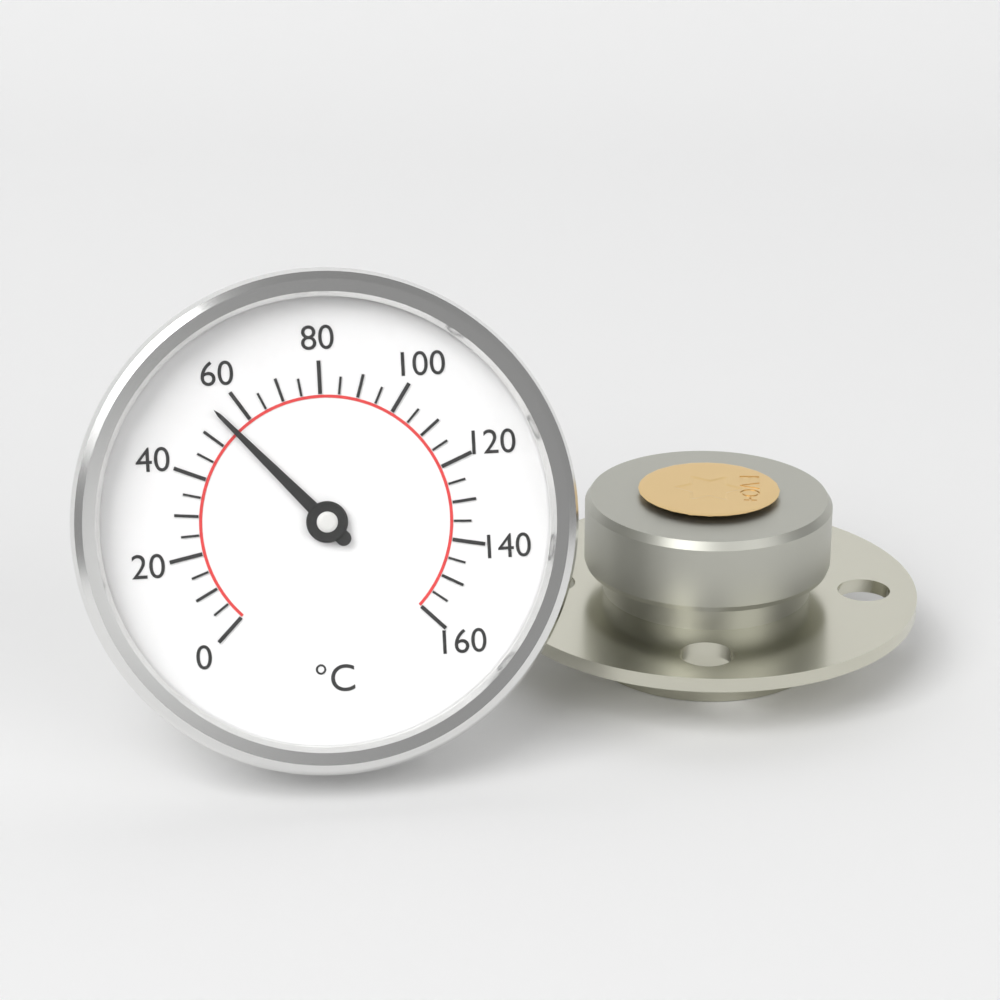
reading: 55 °C
